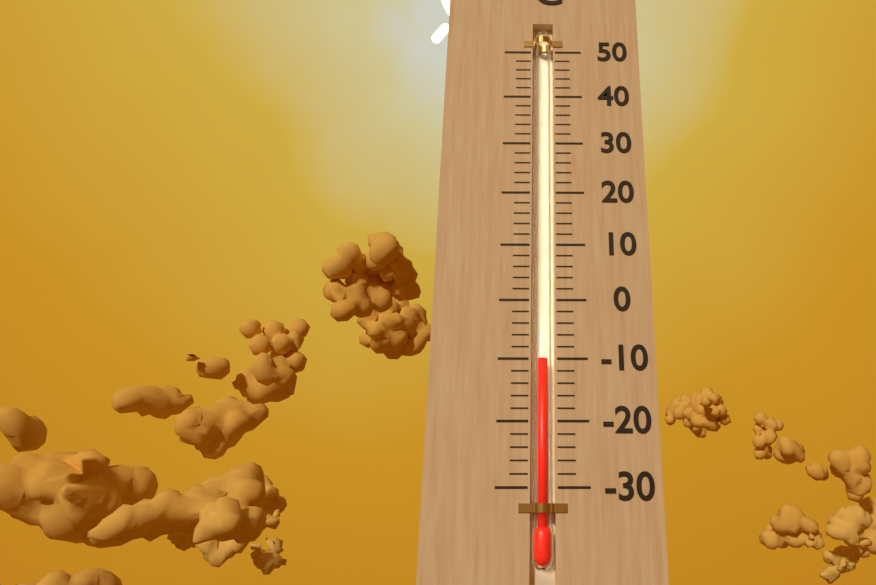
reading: -10 °C
